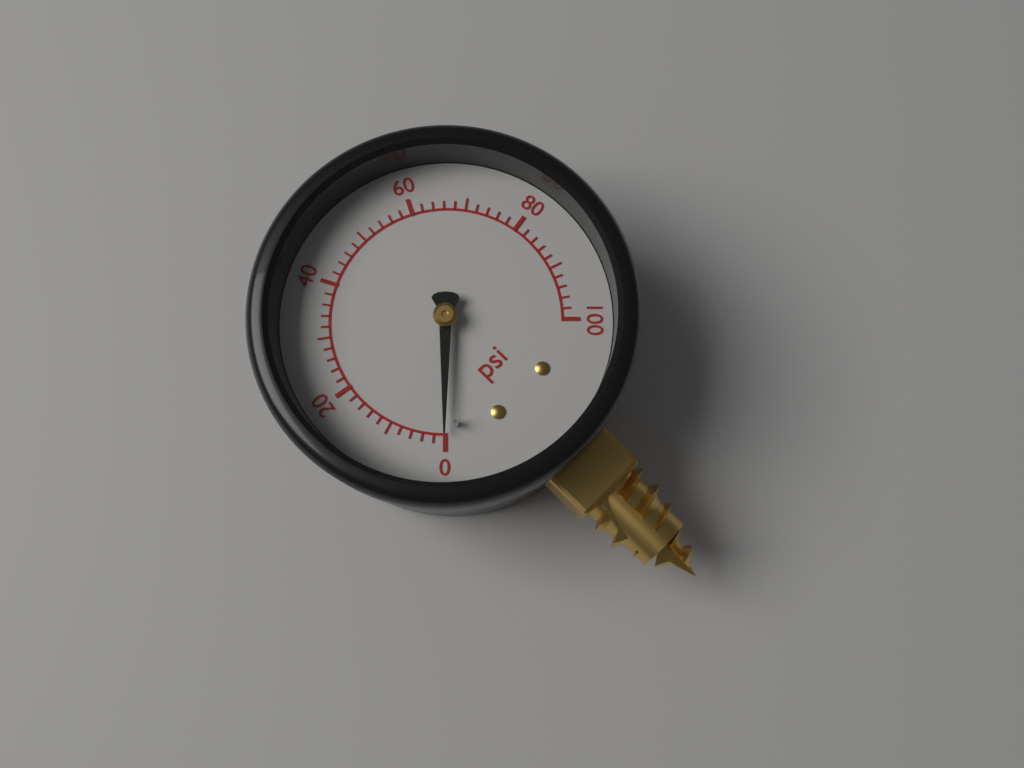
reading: 0 psi
